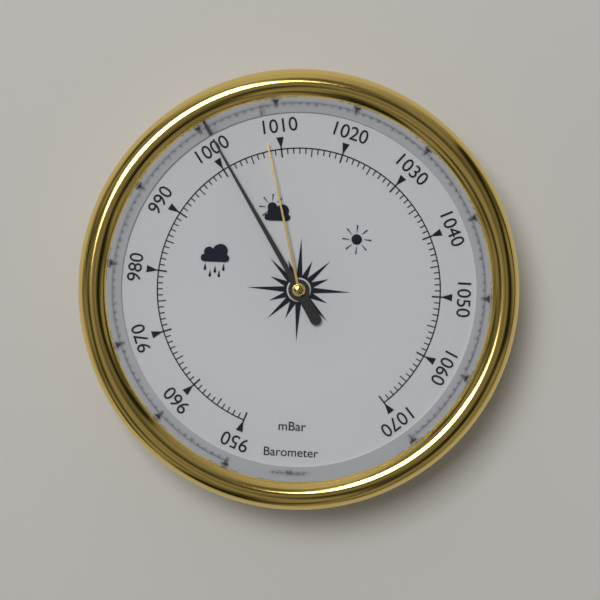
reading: 1001 mbar
